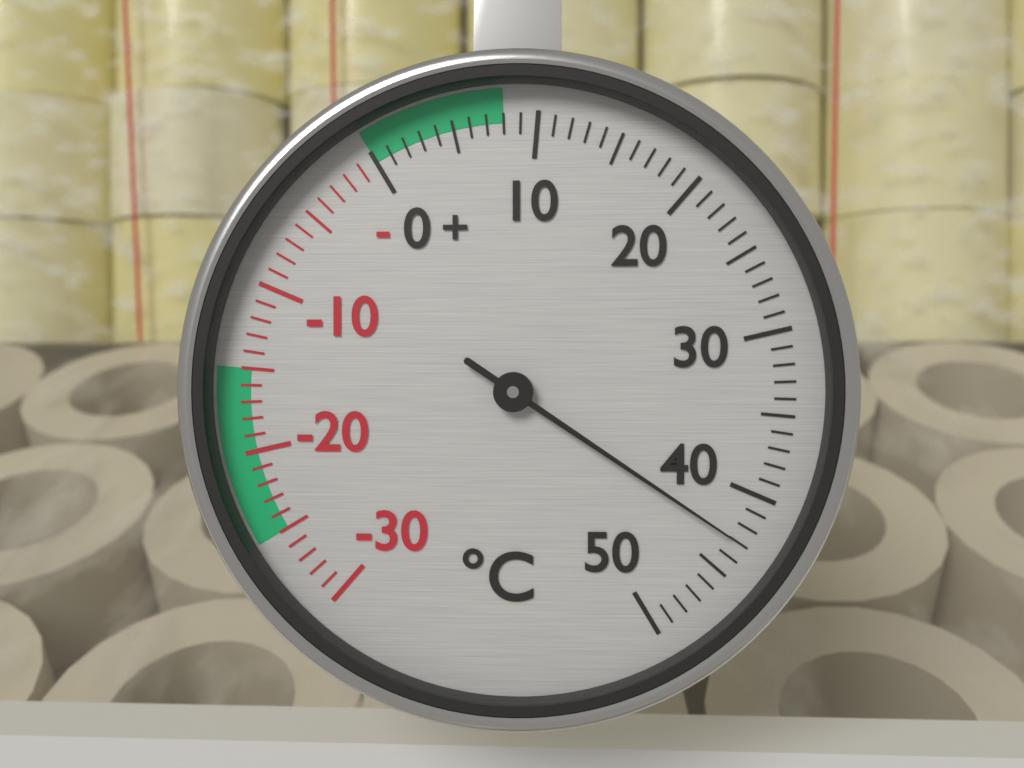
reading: 43 °C
